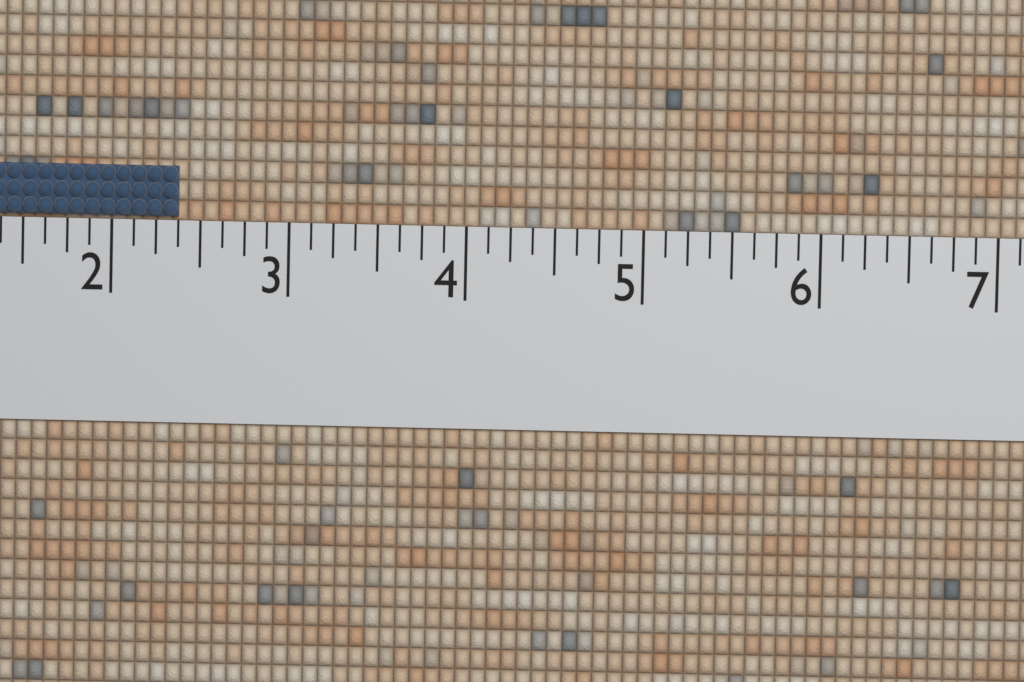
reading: 2.375 (no unit)
